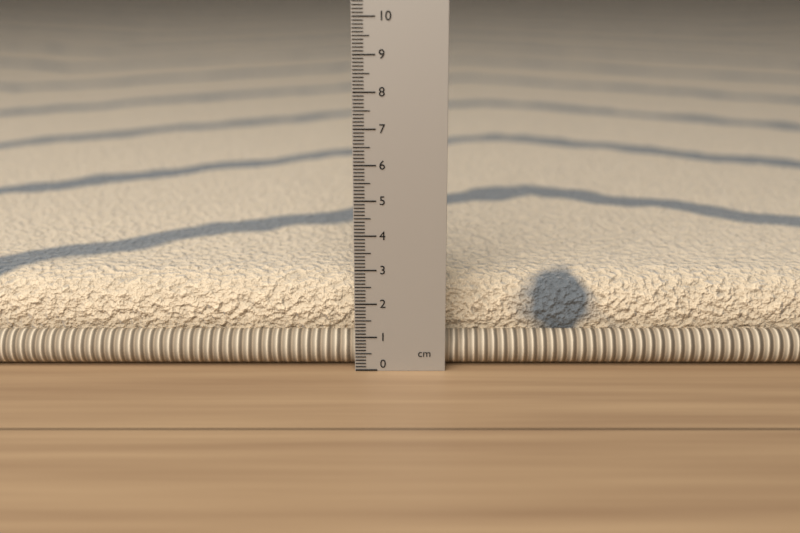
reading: 2.5 cm
